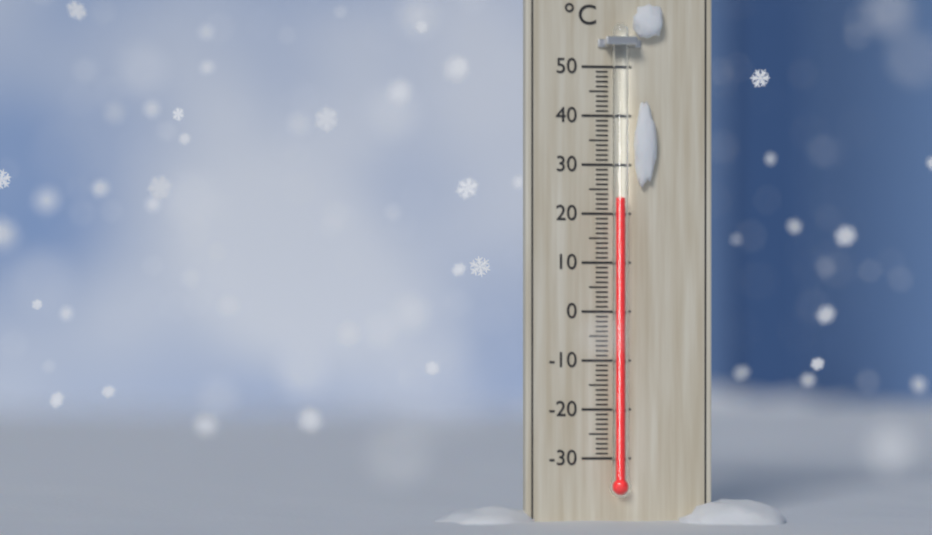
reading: 23 °C
